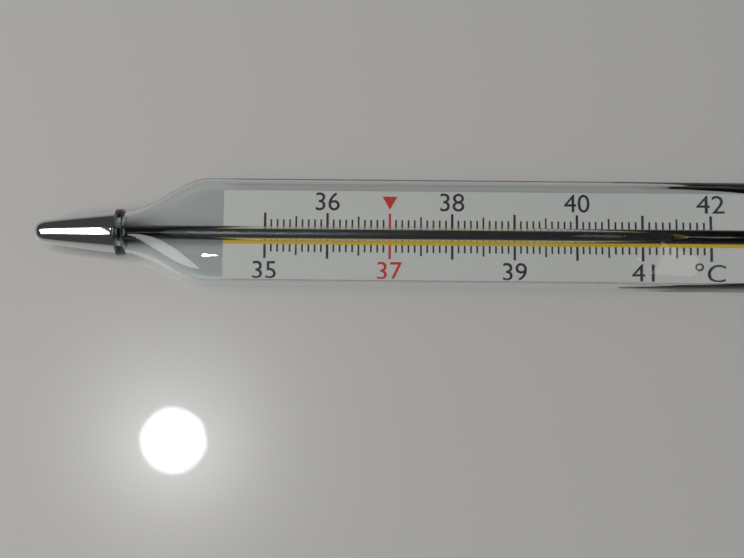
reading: 41.4 °C
